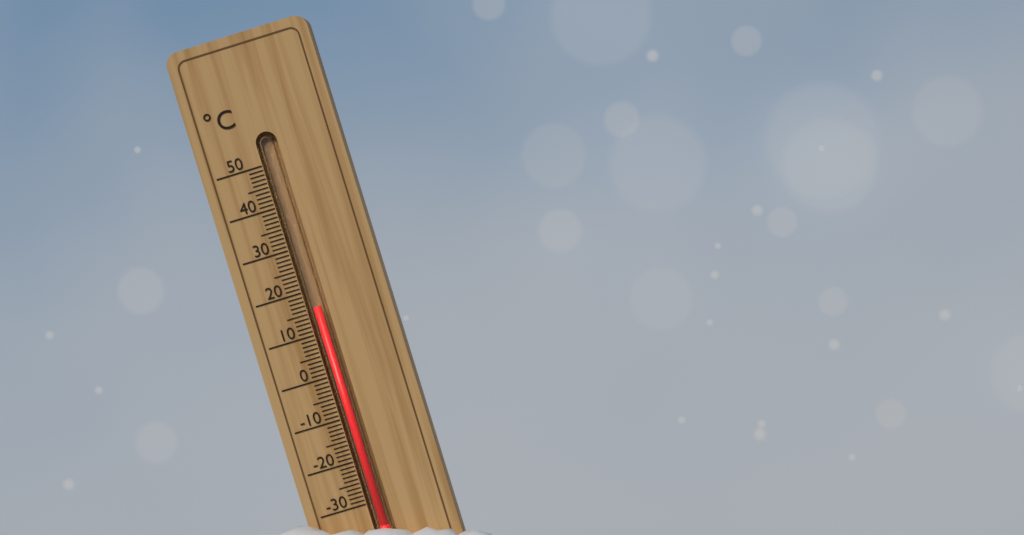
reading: 16 °C
